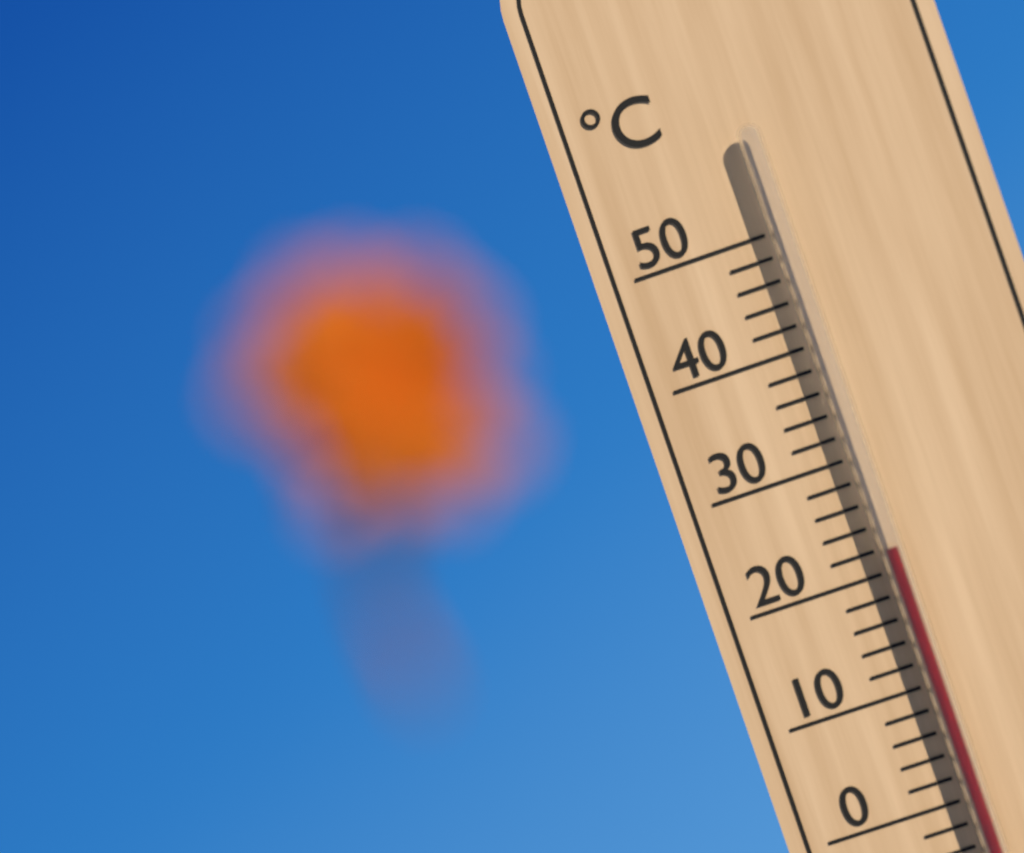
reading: 22 °C
